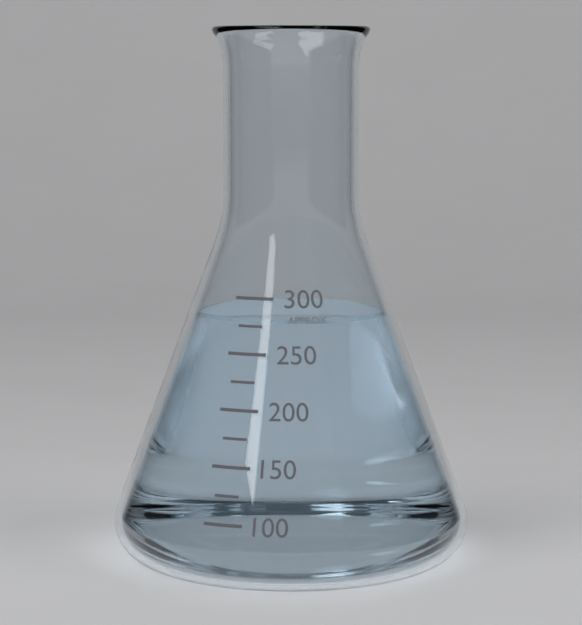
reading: 280 (no unit)
